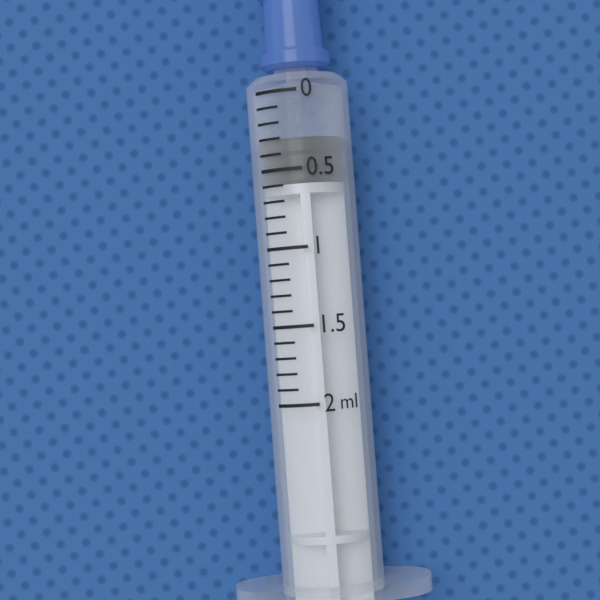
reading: 0.3 ml
